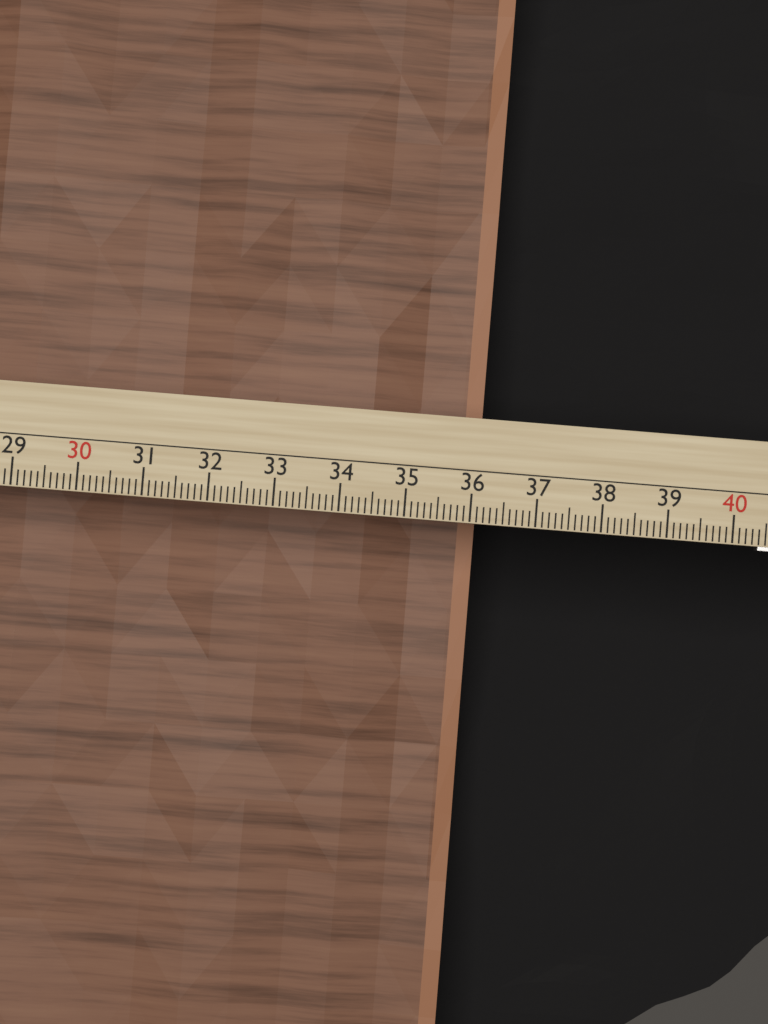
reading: 36.2 cm
